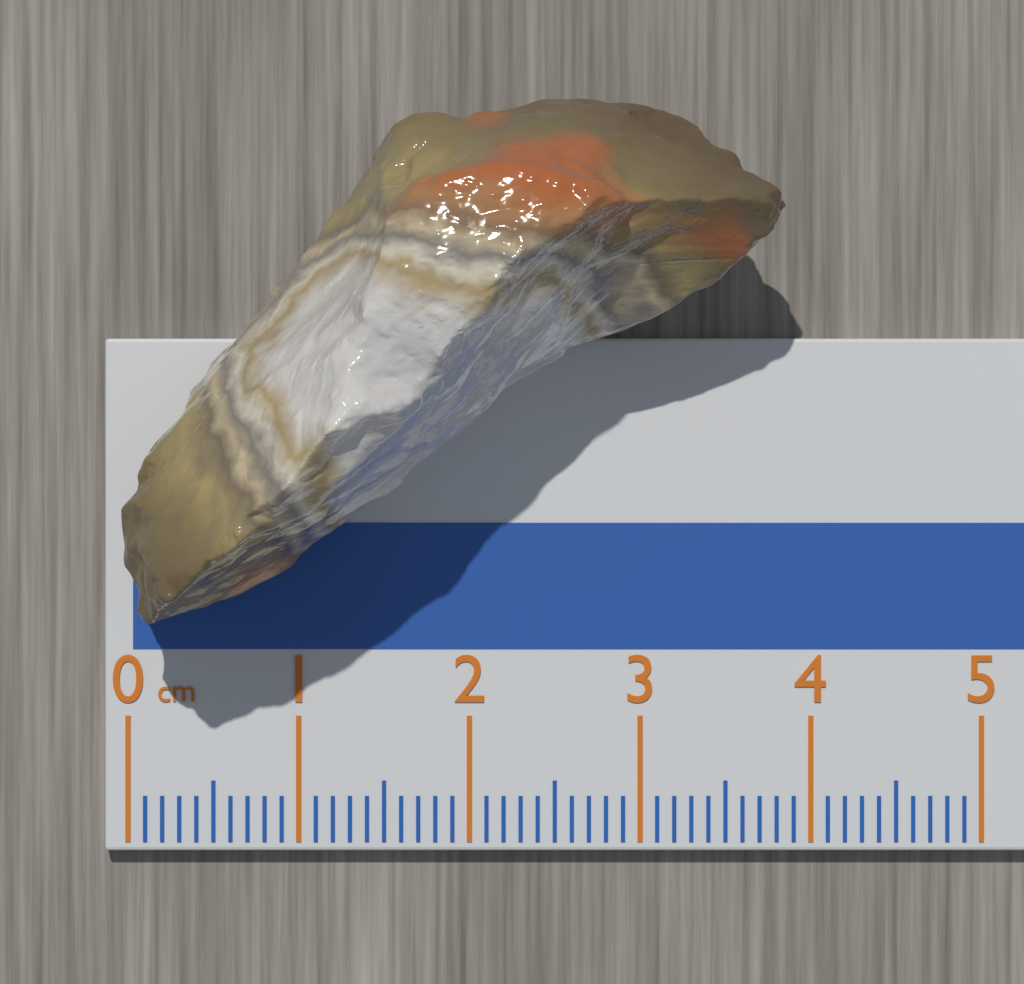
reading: 3.8 cm
